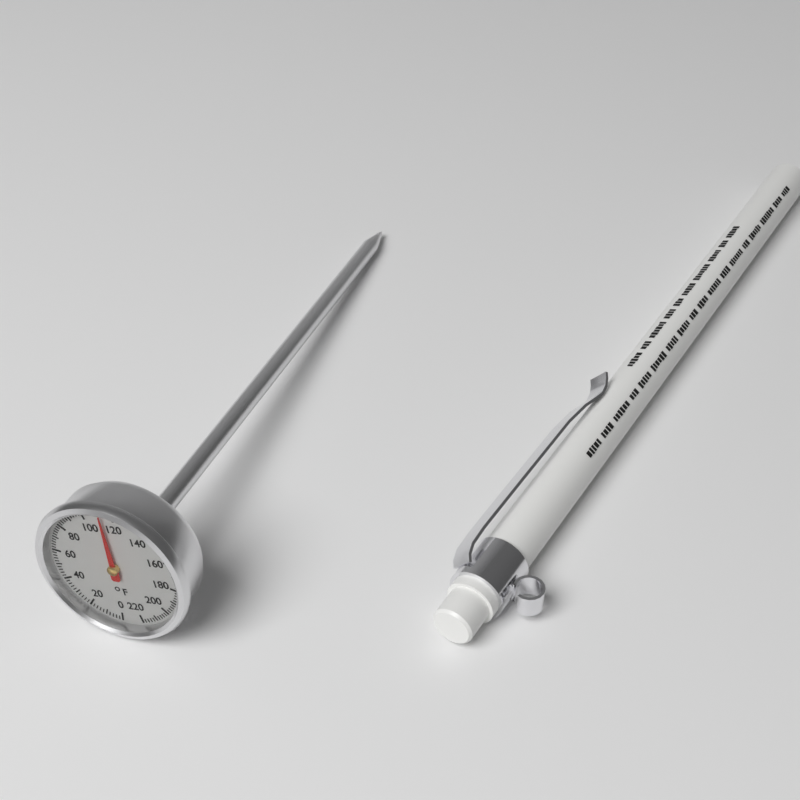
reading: 112 °F
